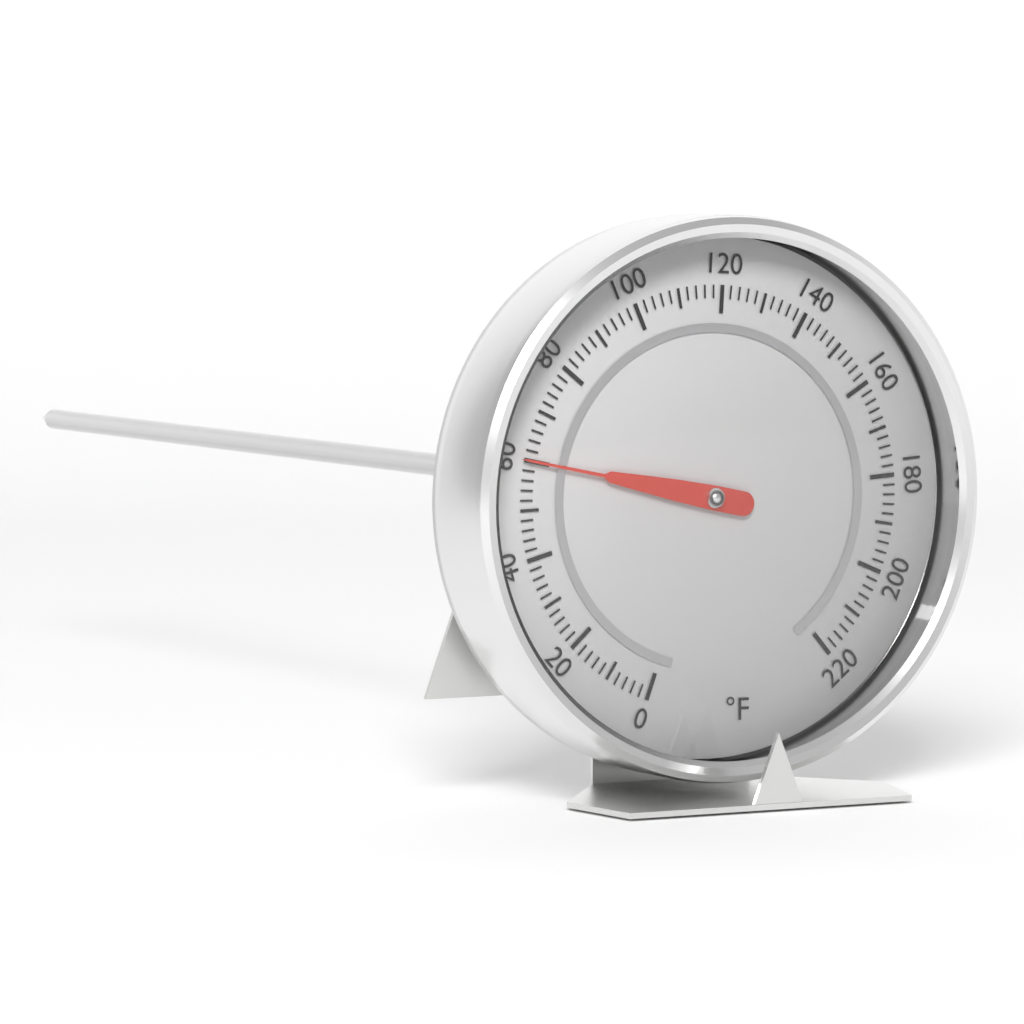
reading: 60 °F
